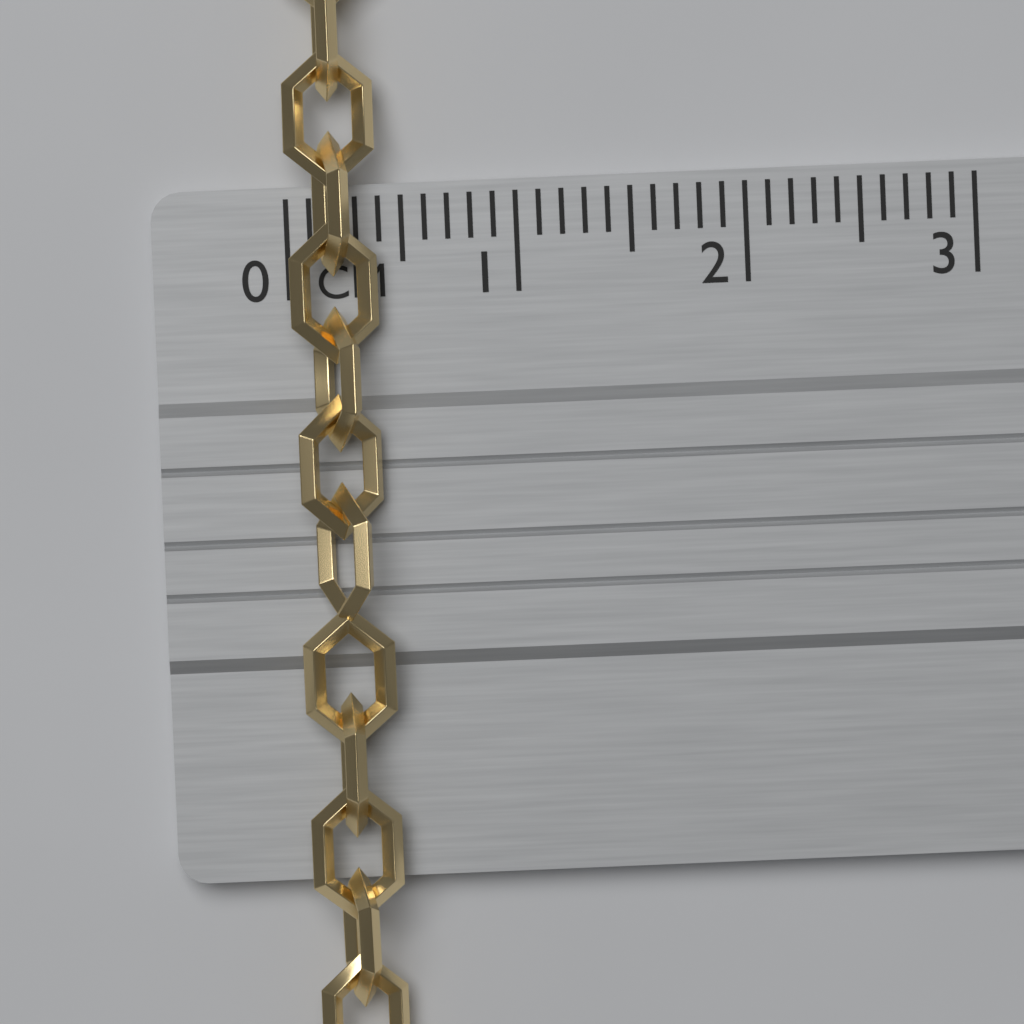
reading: 0.4 cm
